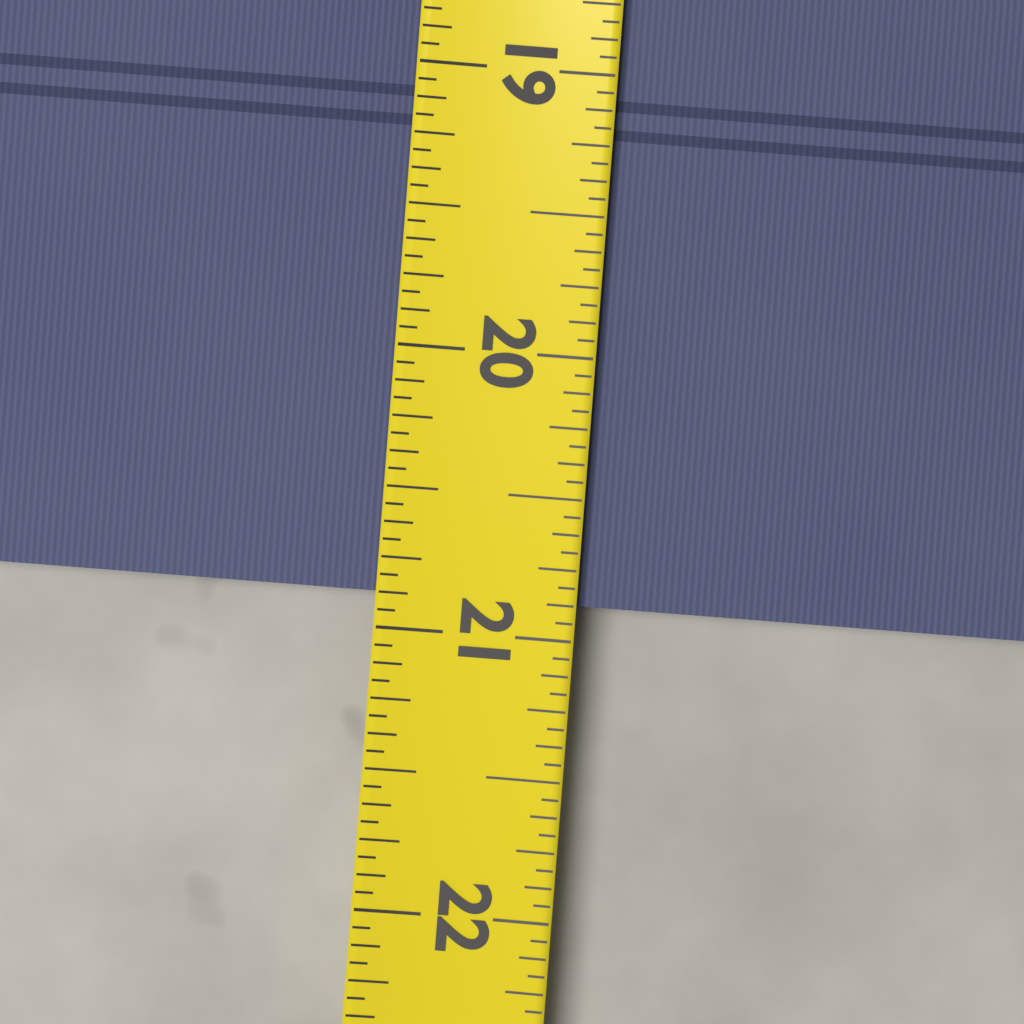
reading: 20.8750 (no unit)
